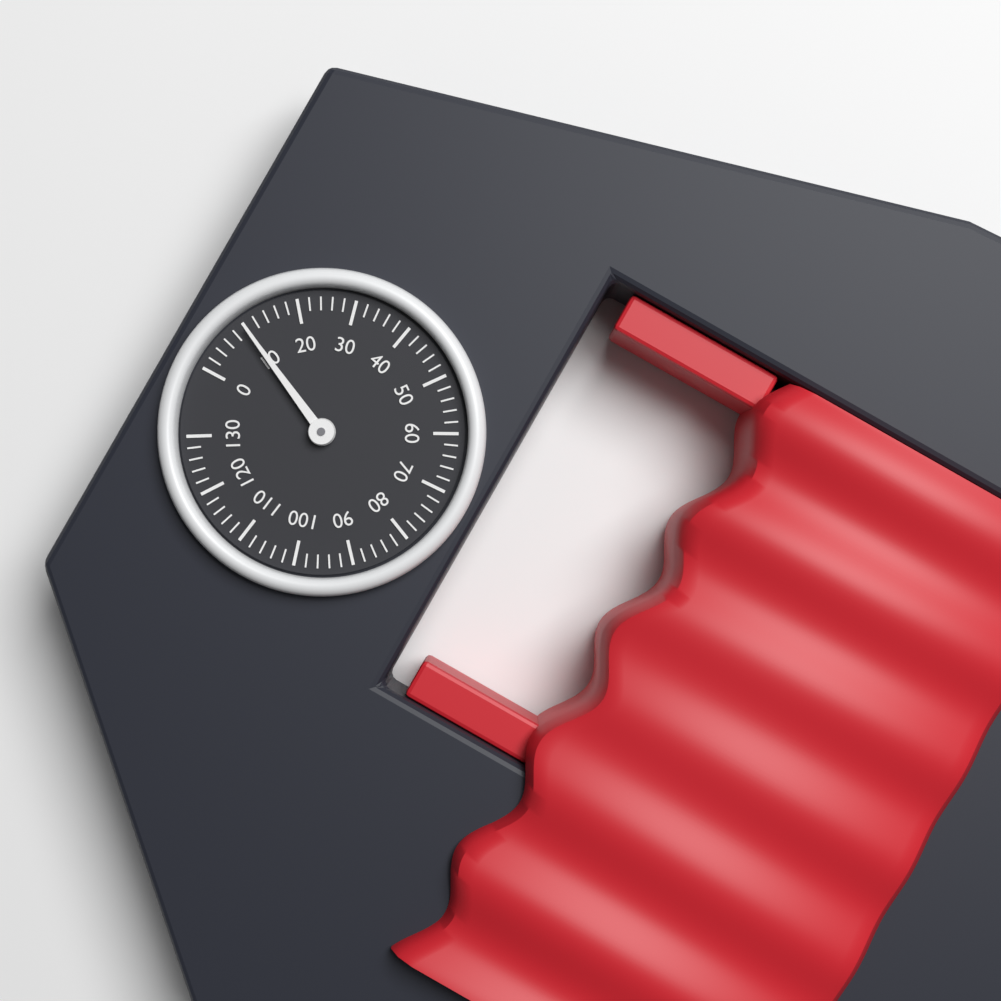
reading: 10 (no unit)
